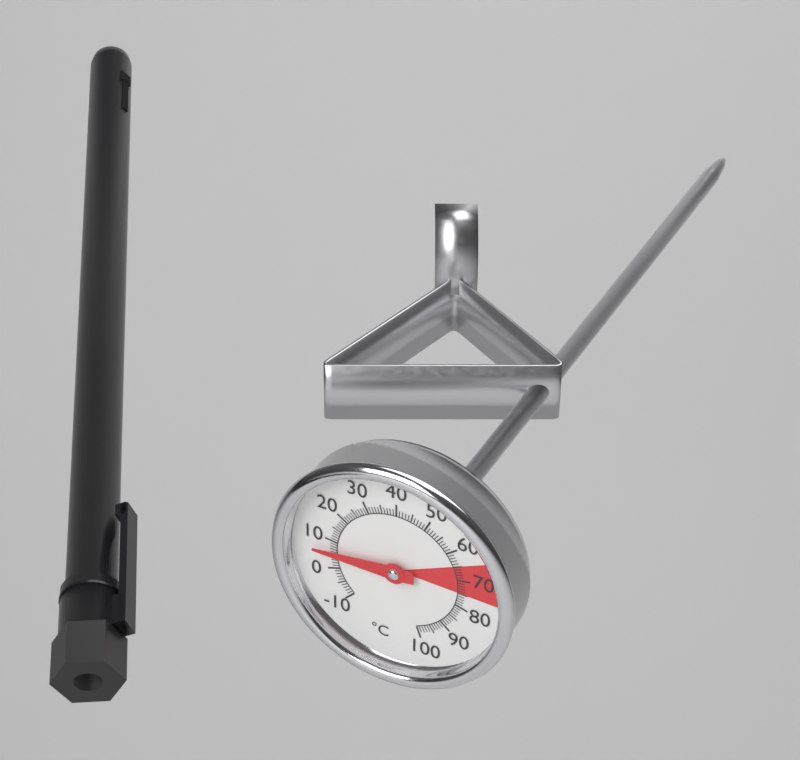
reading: 6 °C
